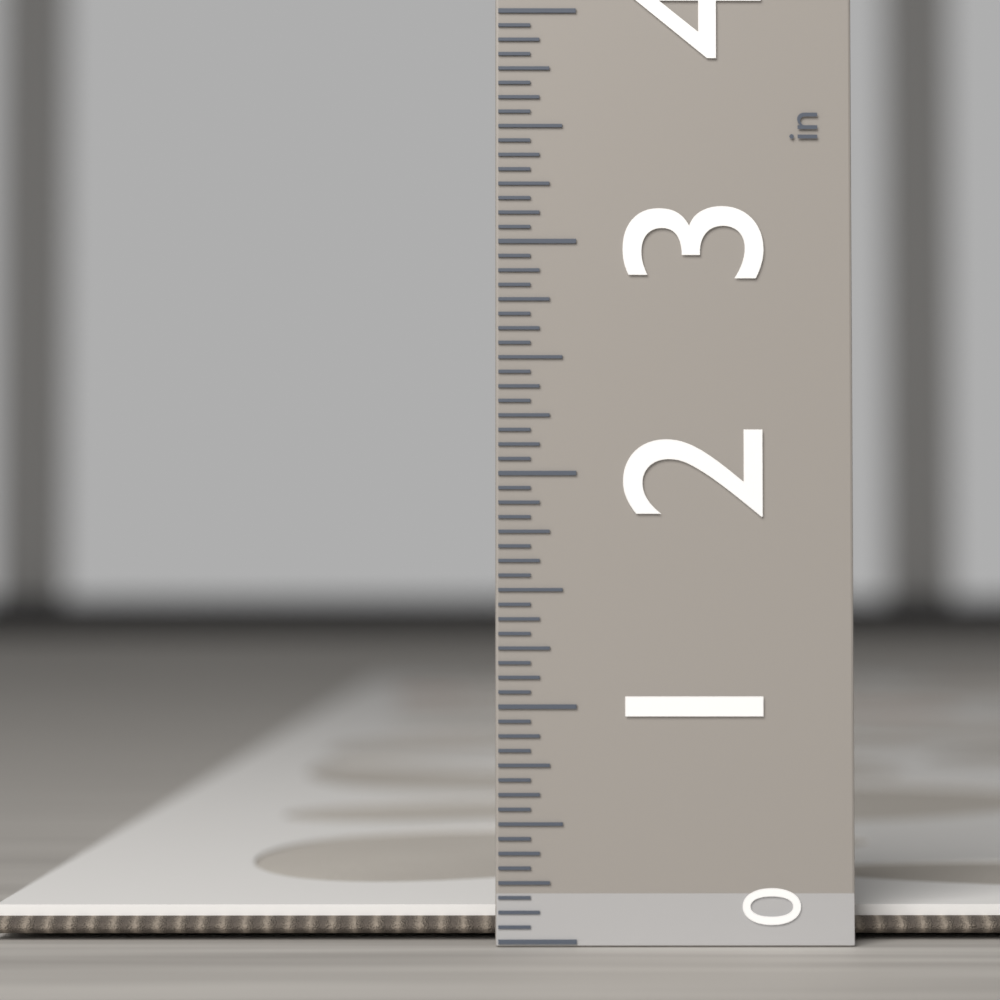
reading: 0.1250 in
